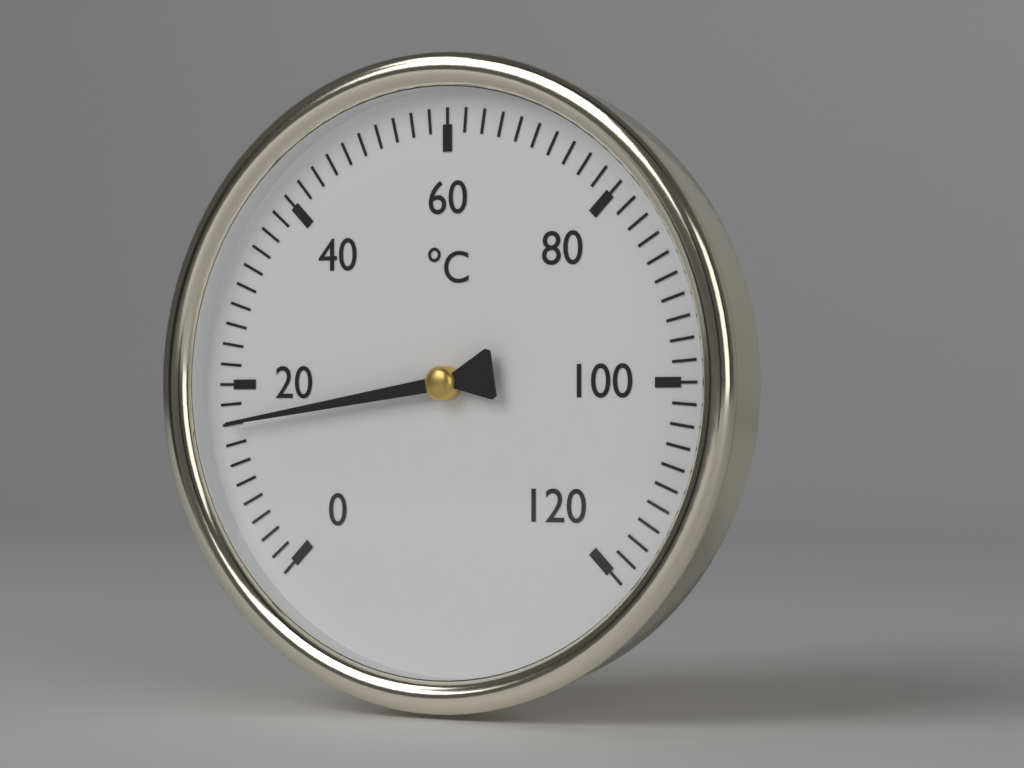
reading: 16 °C
